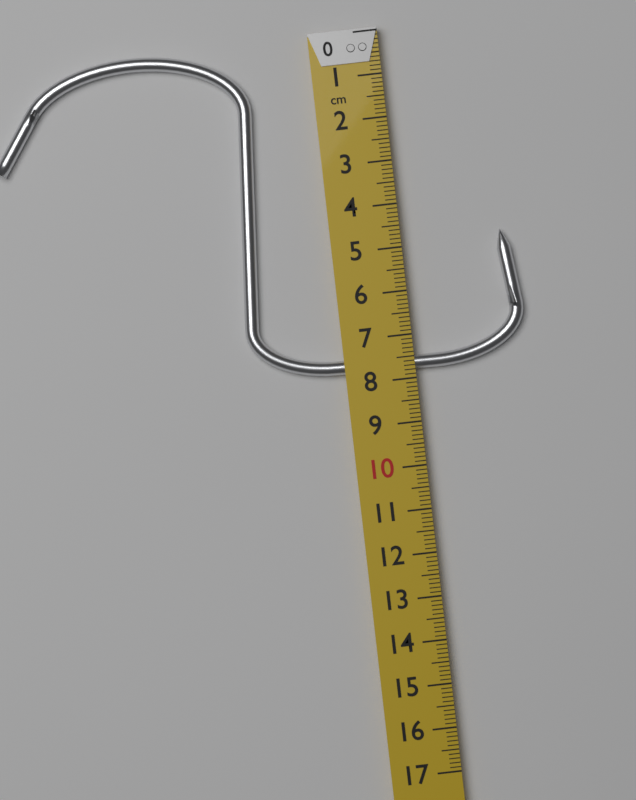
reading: 7.8 cm
